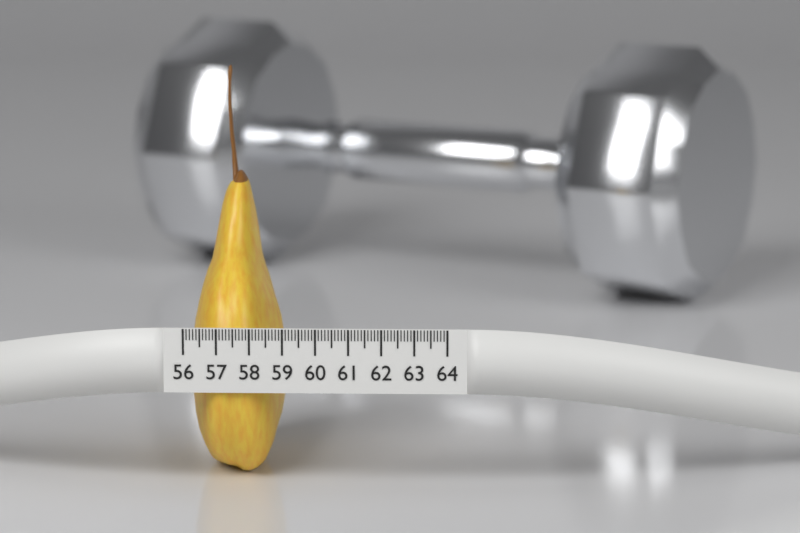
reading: 58.9 (no unit)
